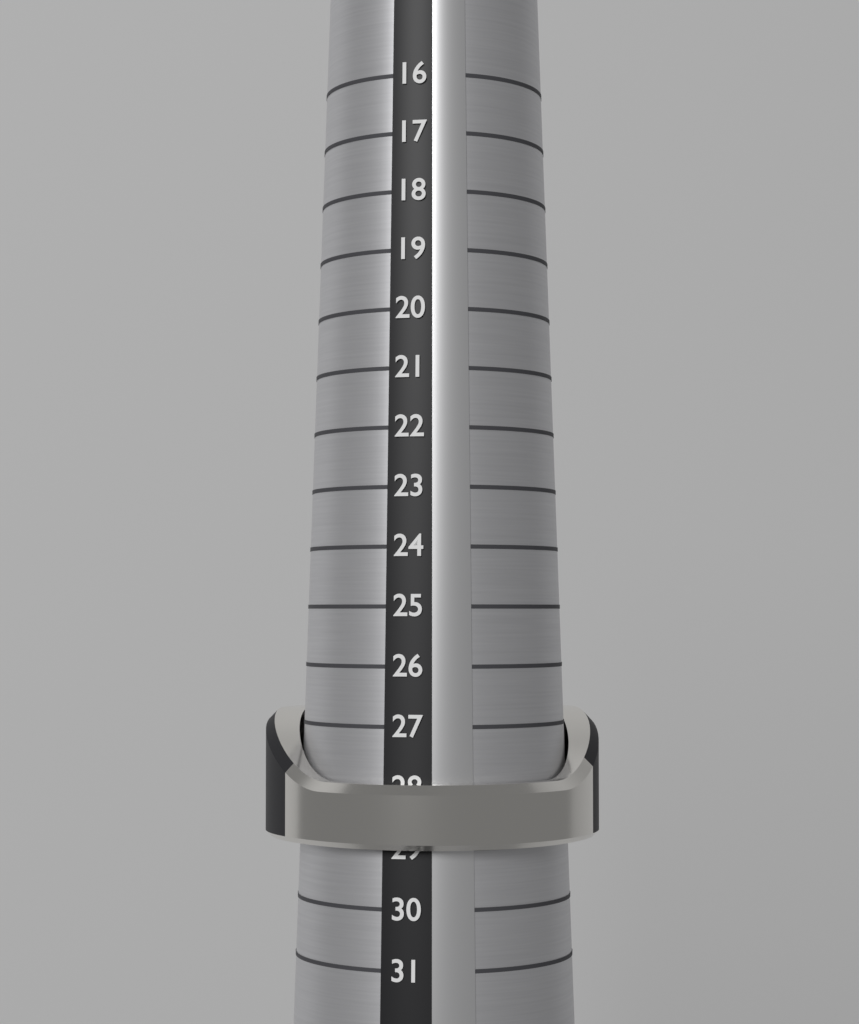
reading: 29 (no unit)
